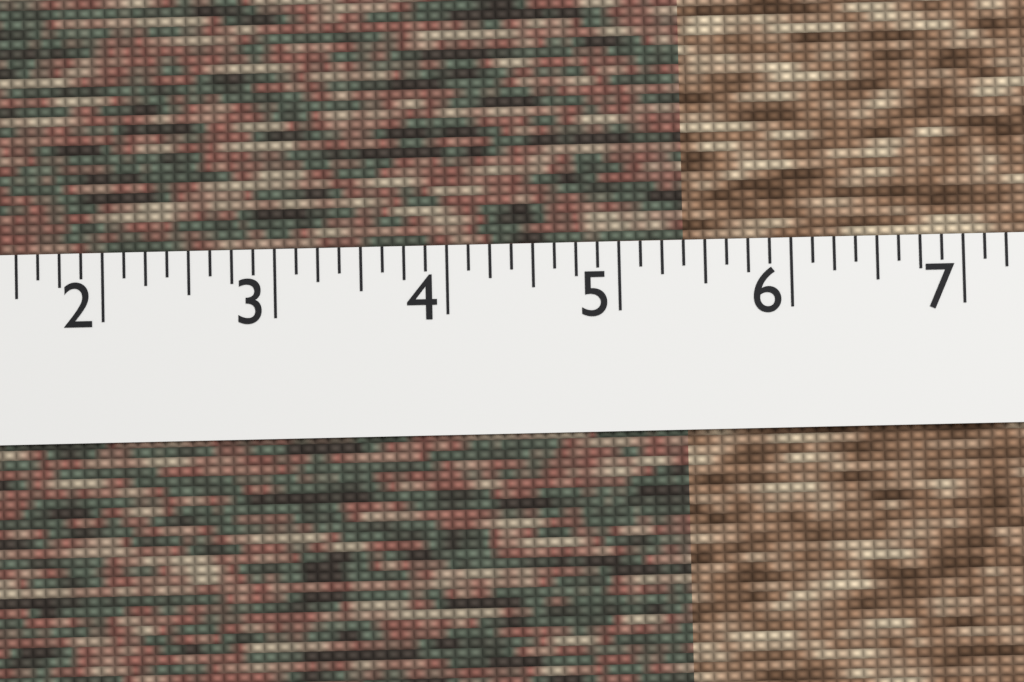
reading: 5.375 (no unit)
